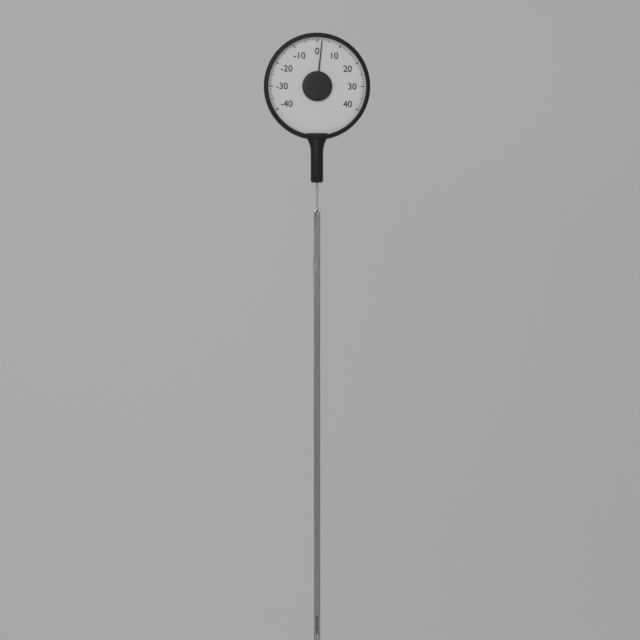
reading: 2 (no unit)
